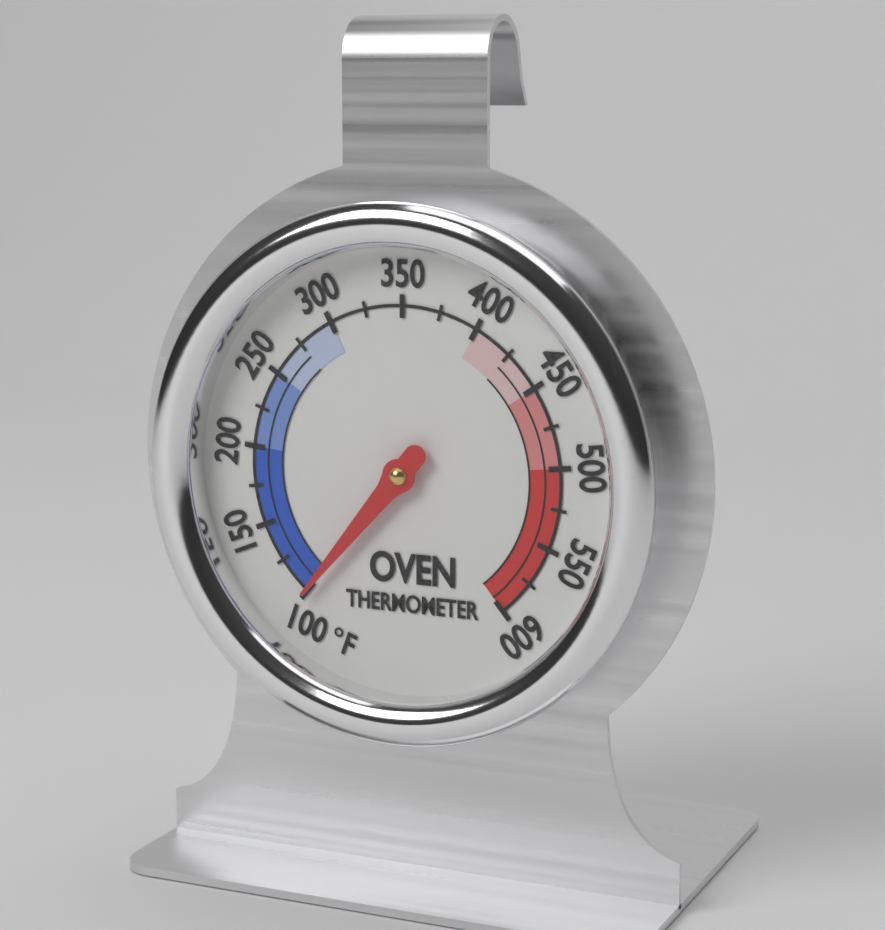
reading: 100 °F
